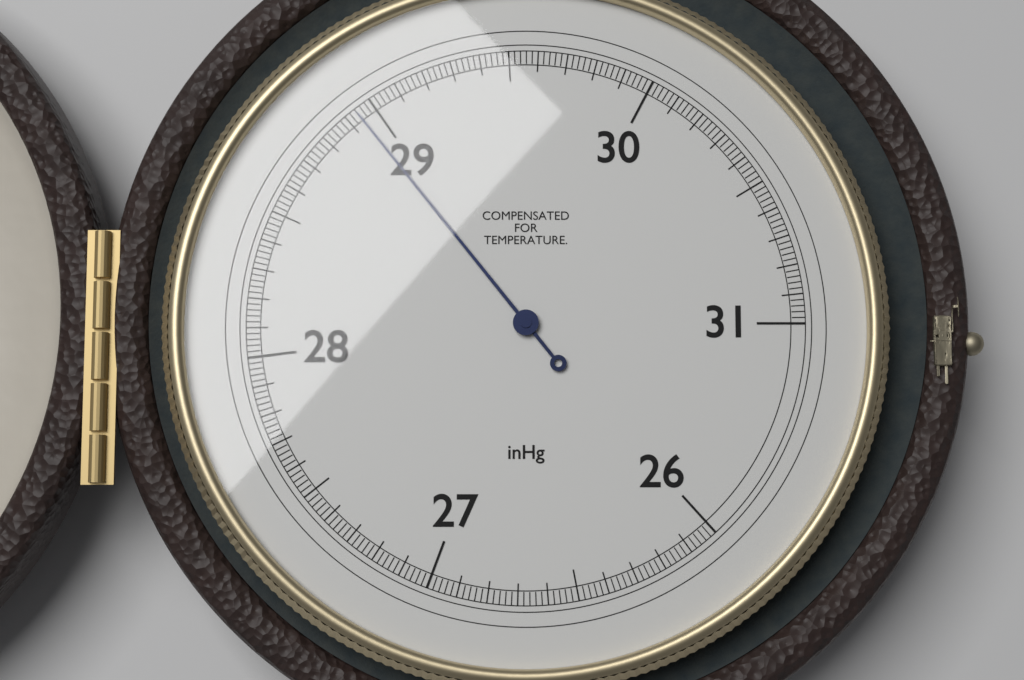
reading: 28.94 inHg
